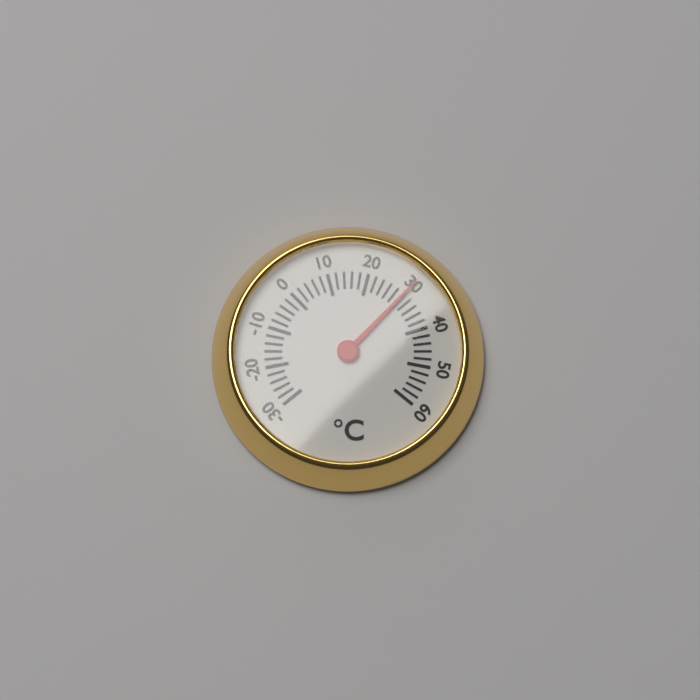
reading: 30 °C
